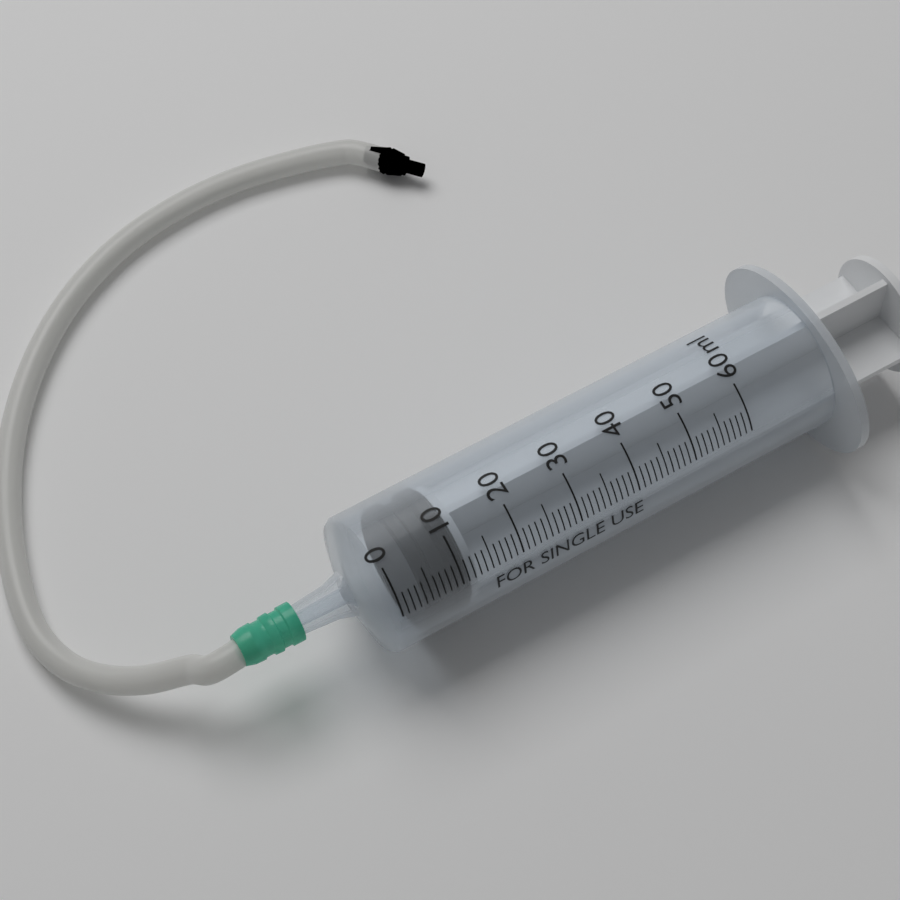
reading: 4 ml
